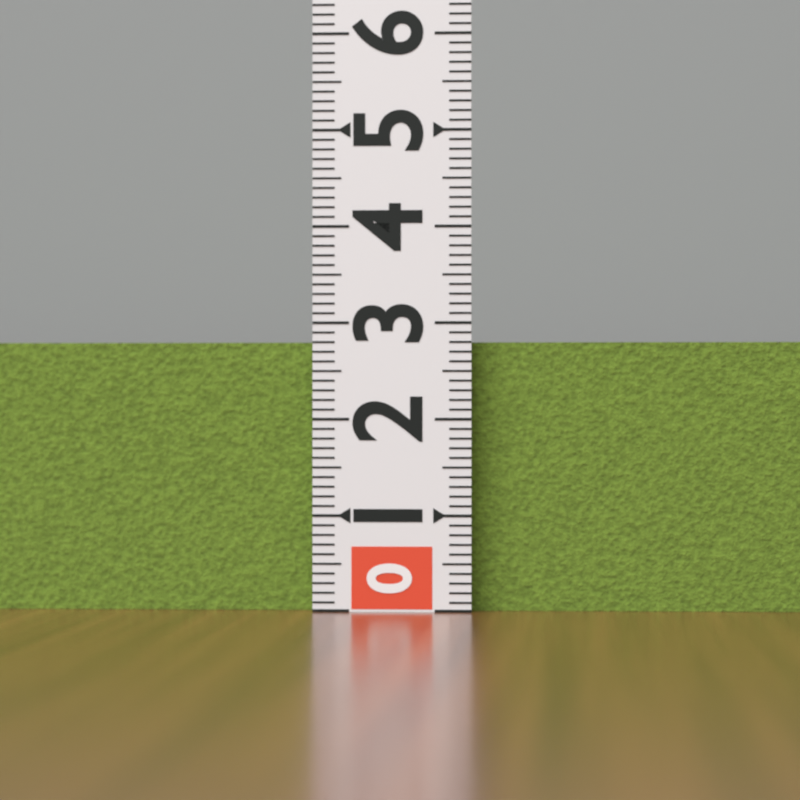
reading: 2.8 (no unit)
